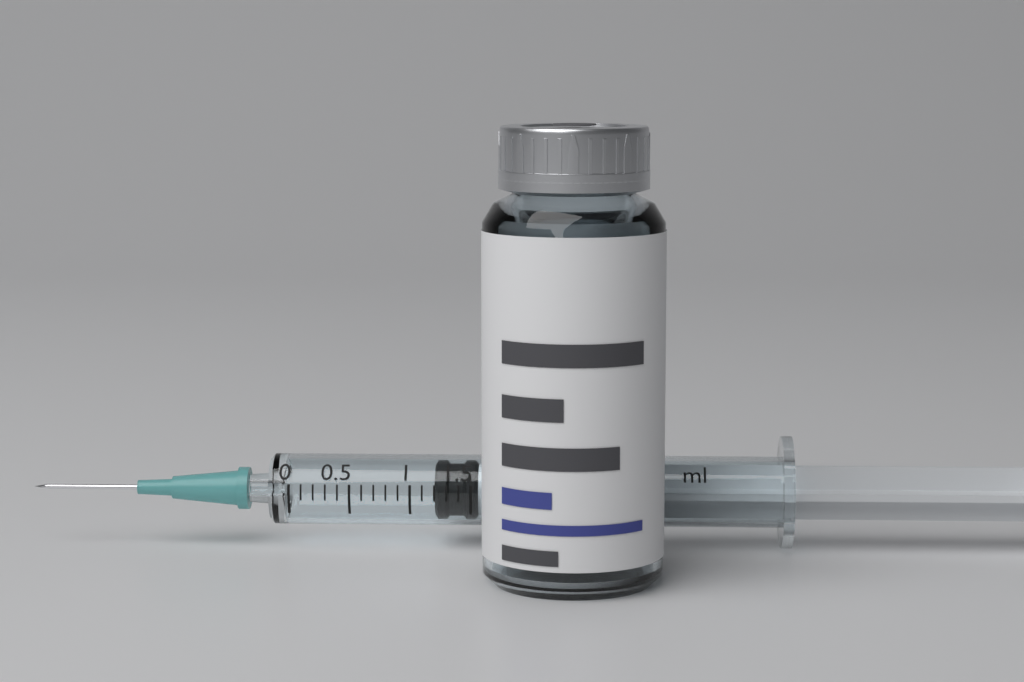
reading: 1.2 ml
